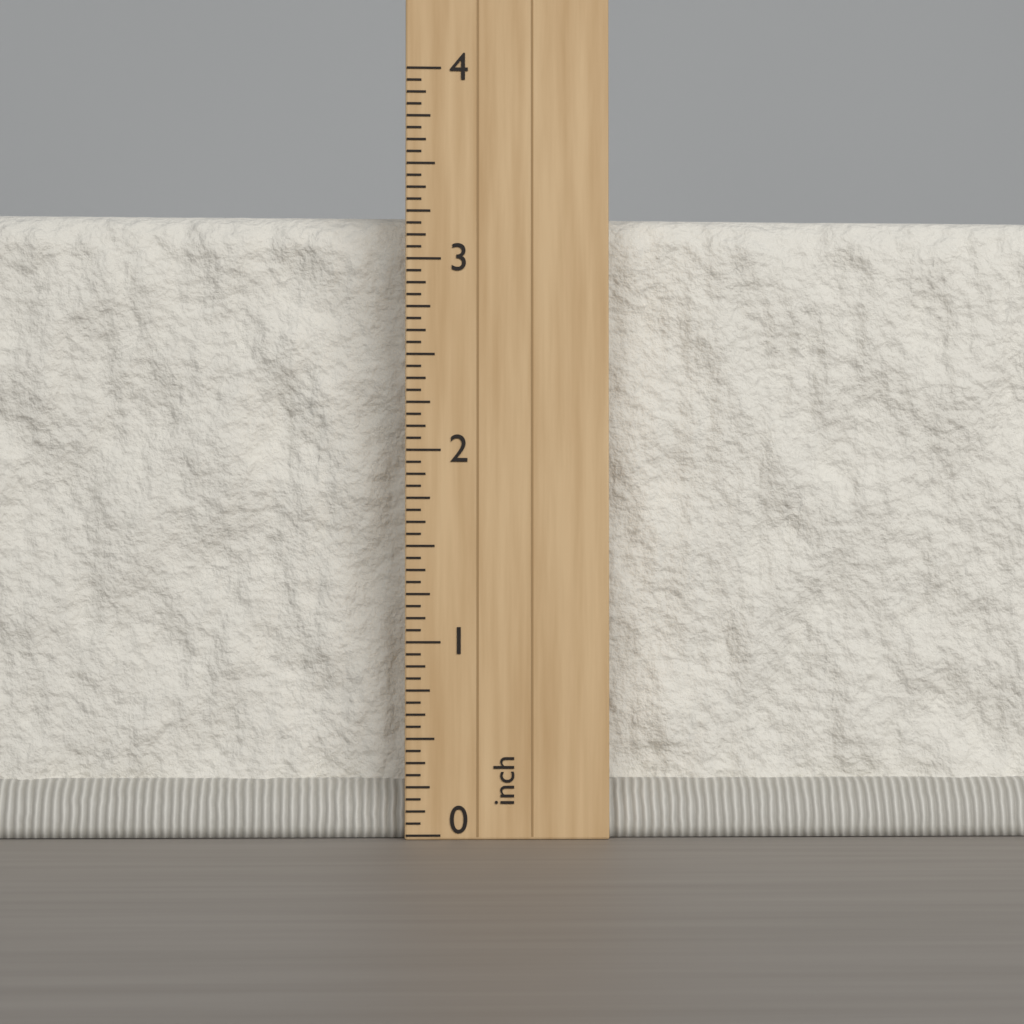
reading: 3.3125 inch
